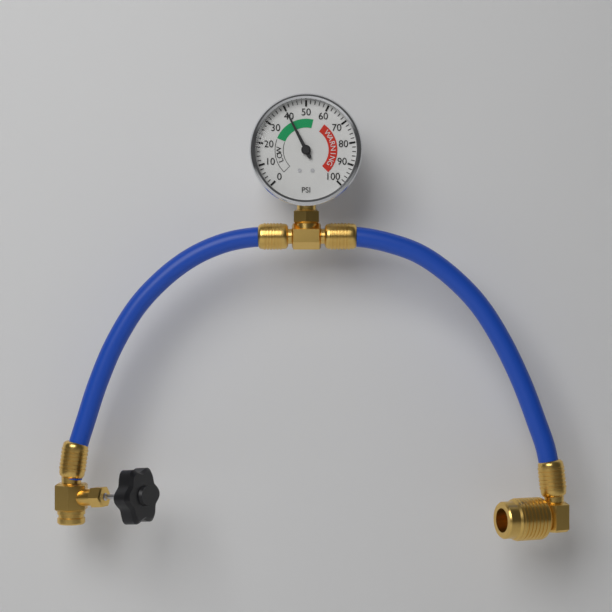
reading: 40 psi
